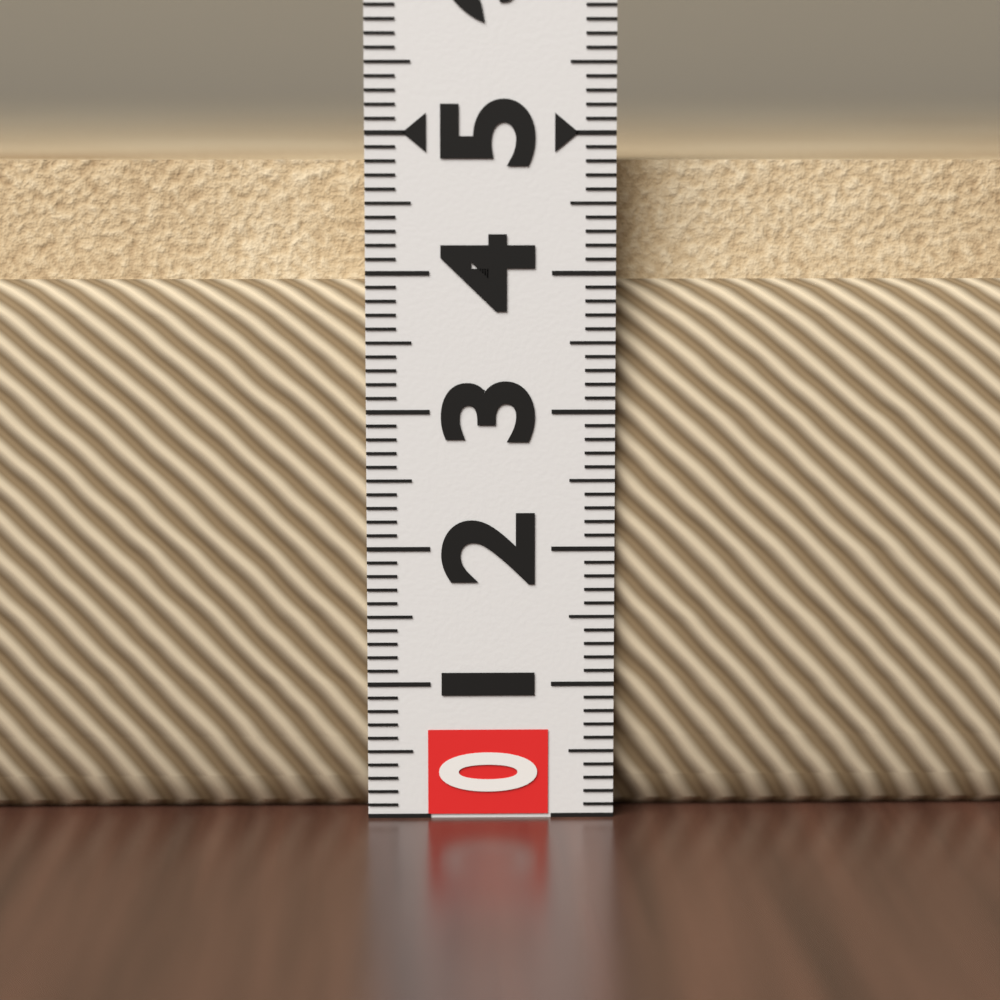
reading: 4.8 (no unit)
